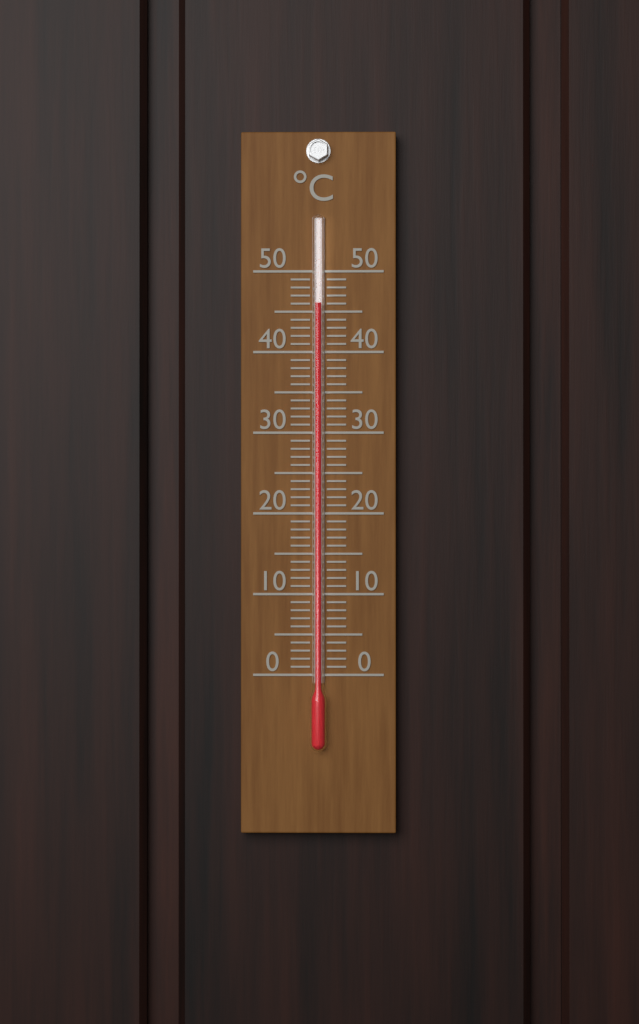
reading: 46 °C
